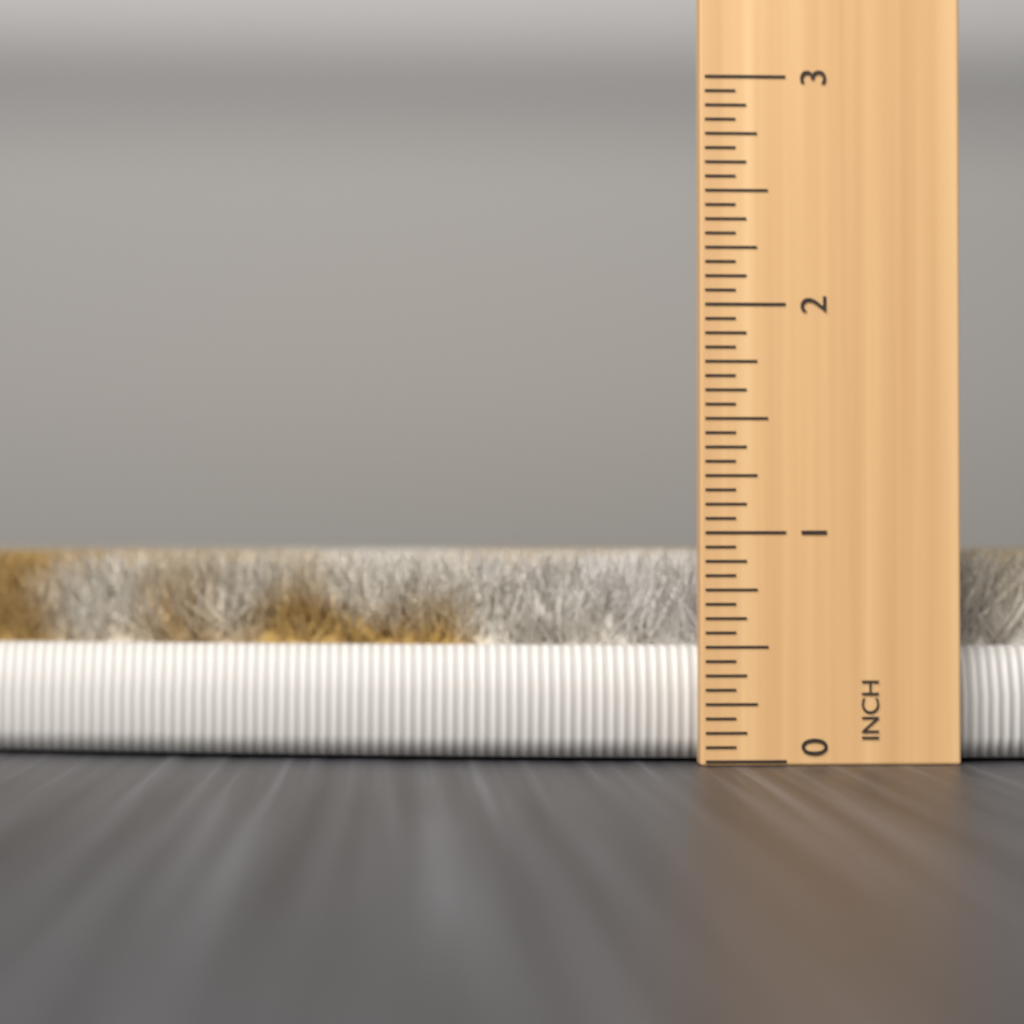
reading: 0.9375 in
